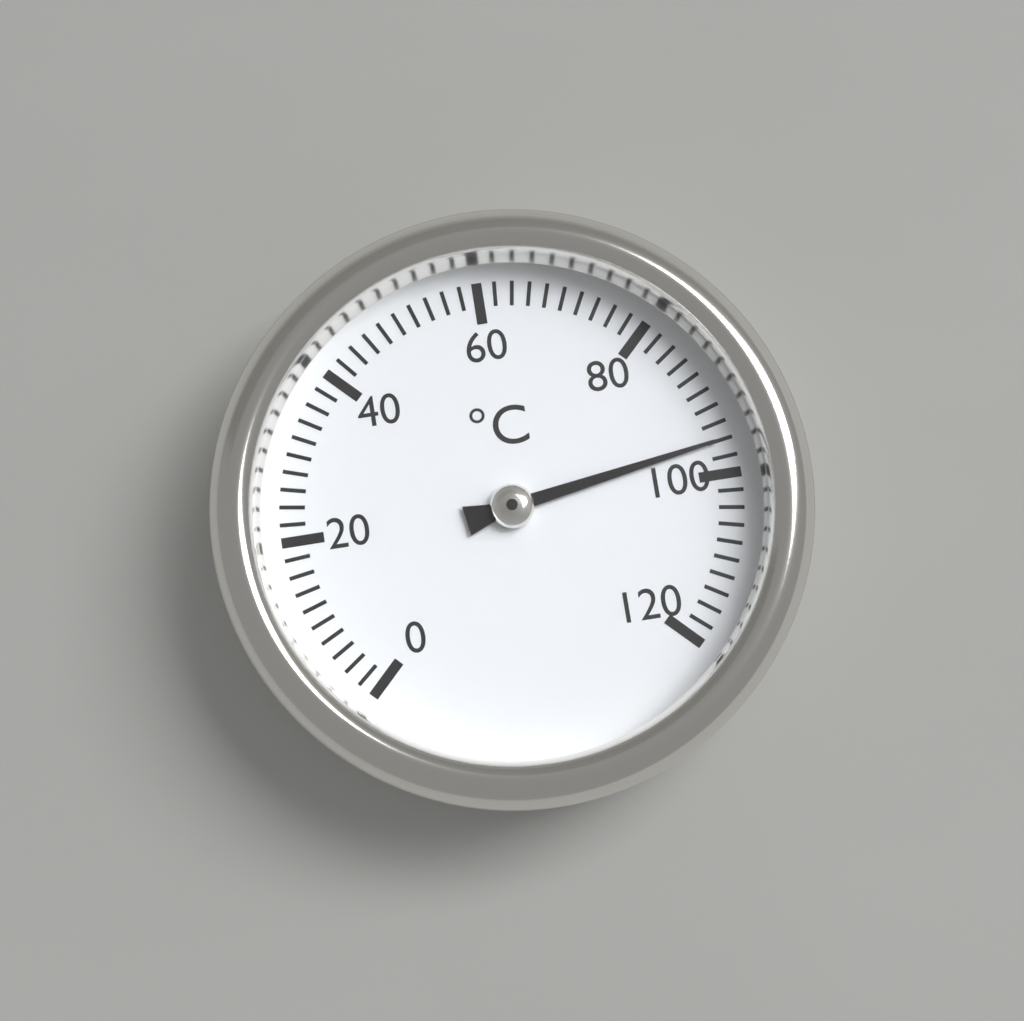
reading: 96 °C
